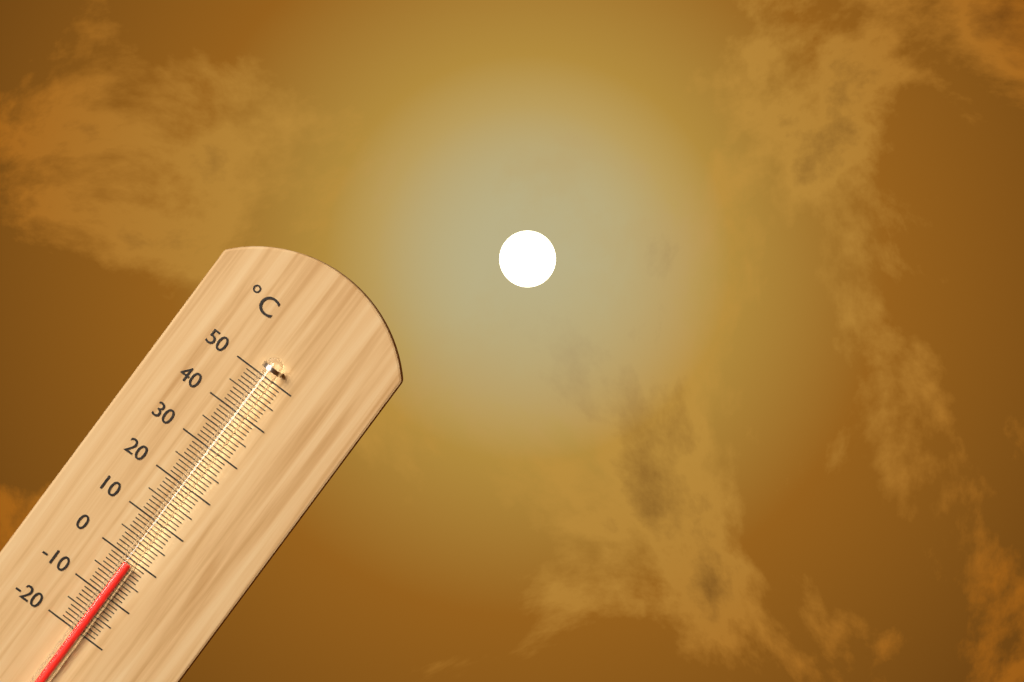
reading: -1 °C
